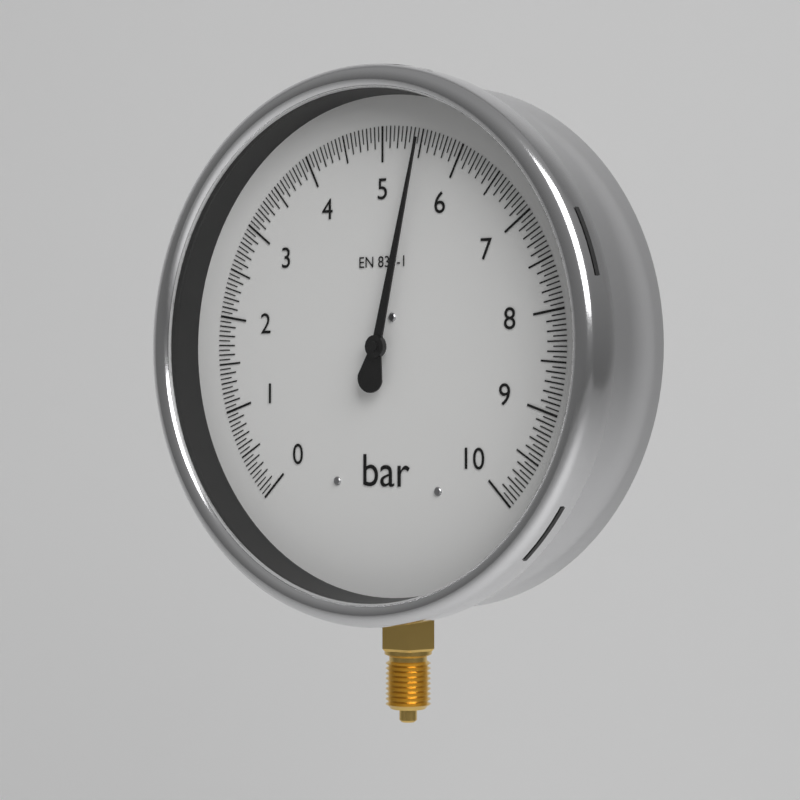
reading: 5.50 bar
